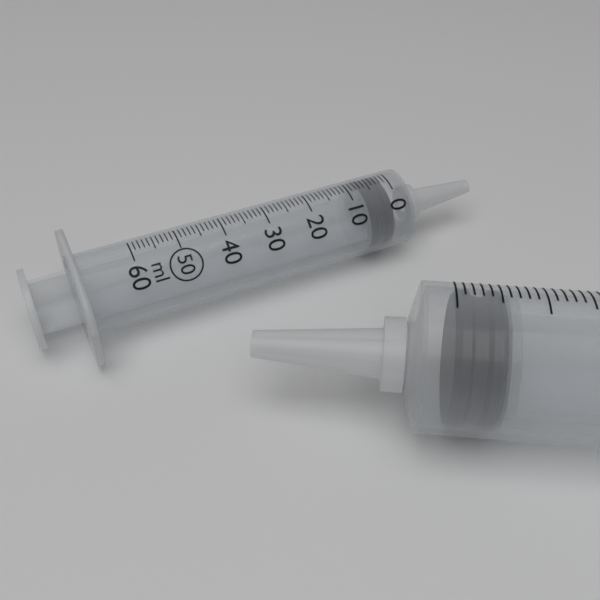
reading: 1 ml
